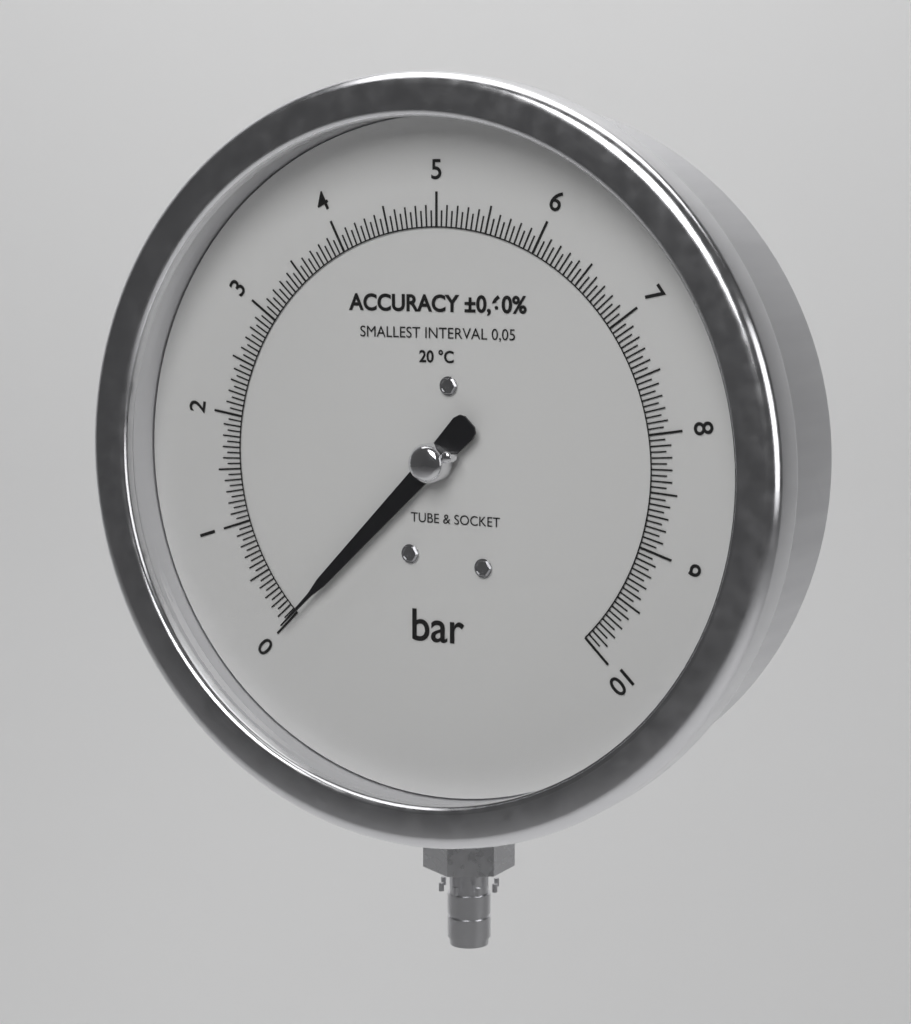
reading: 0.00 bar
